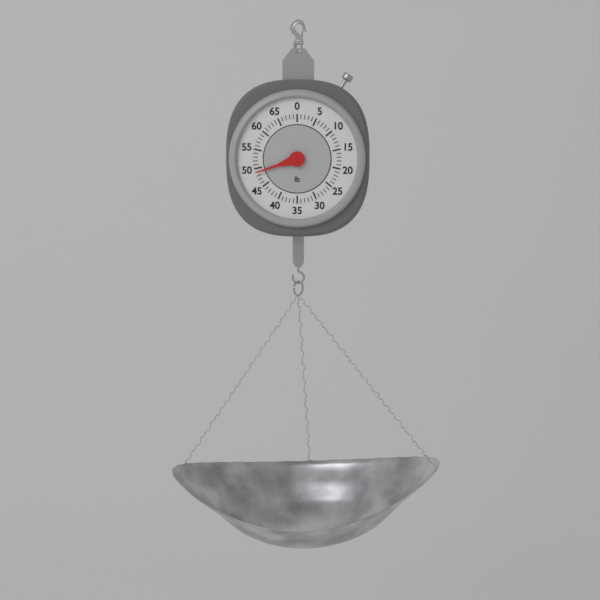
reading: 49 lb
